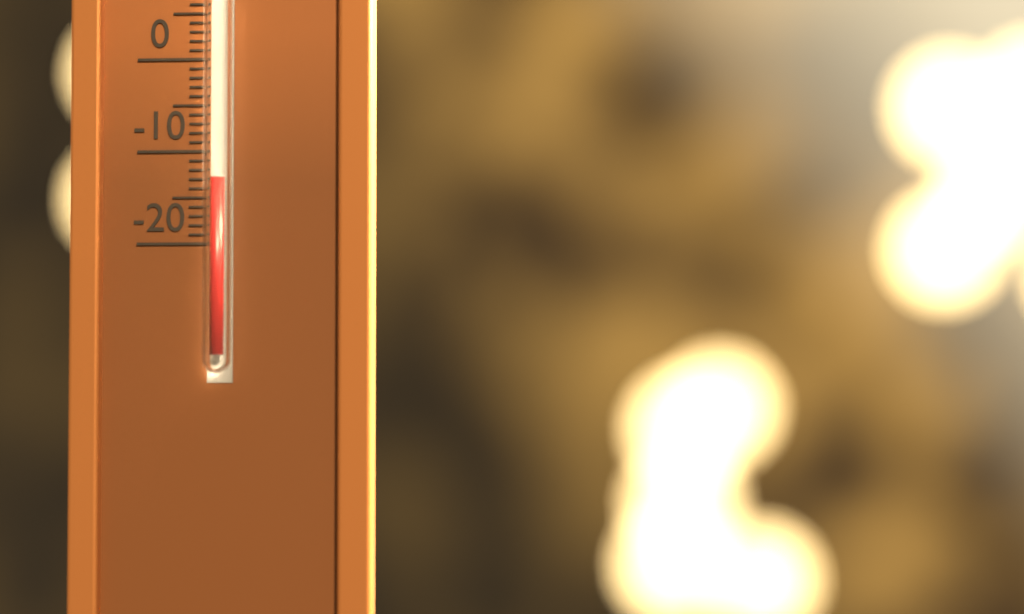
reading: -13 °C
